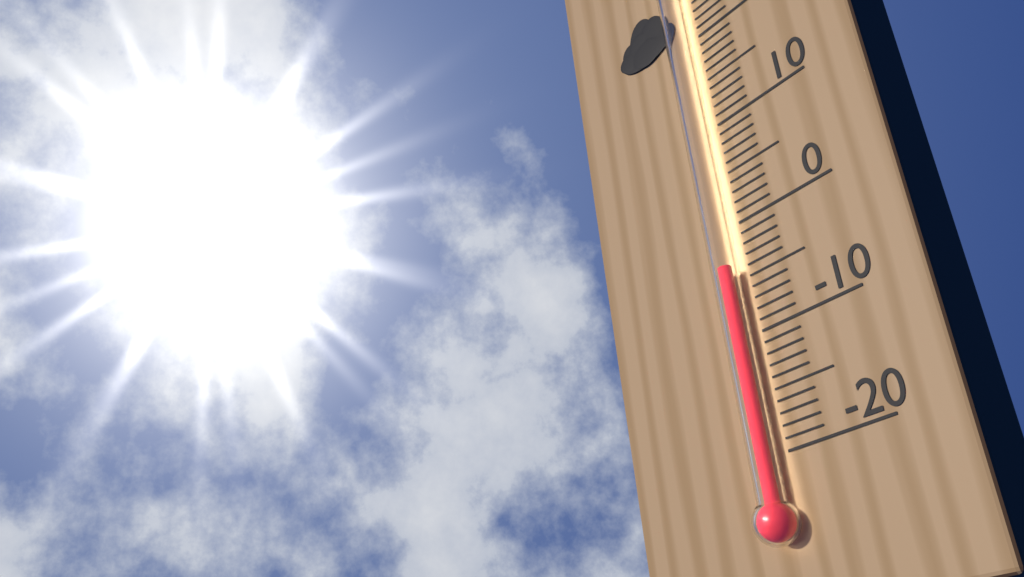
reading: -4 °C
